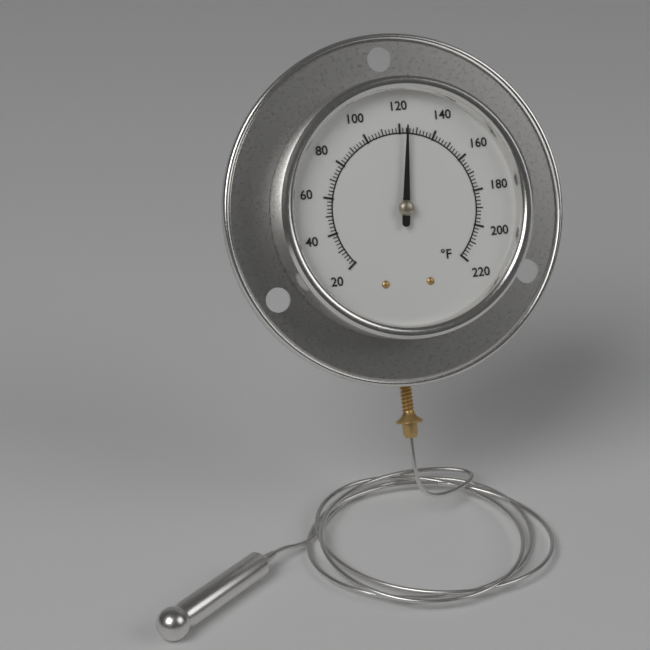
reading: 124 °F
